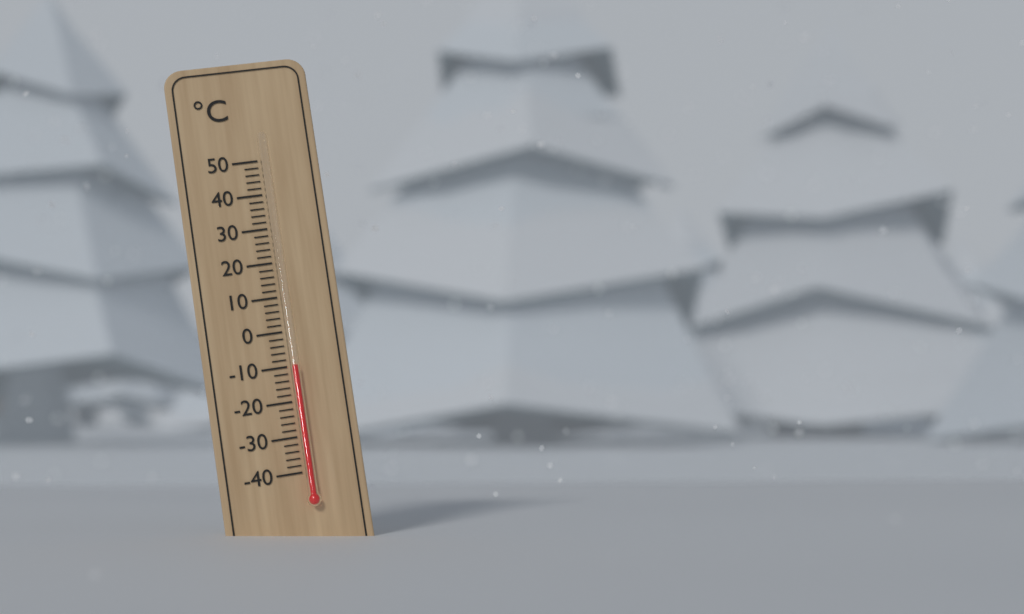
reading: -10 °C
